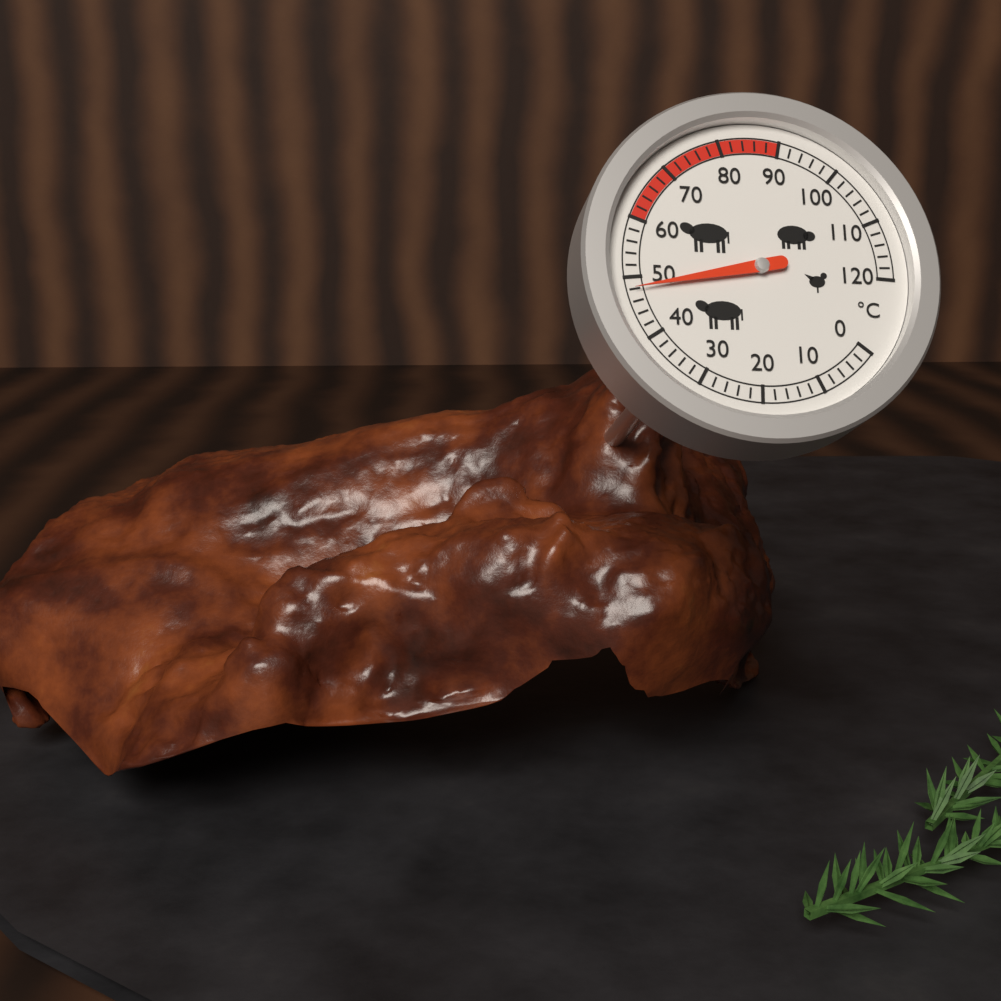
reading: 48 °C
